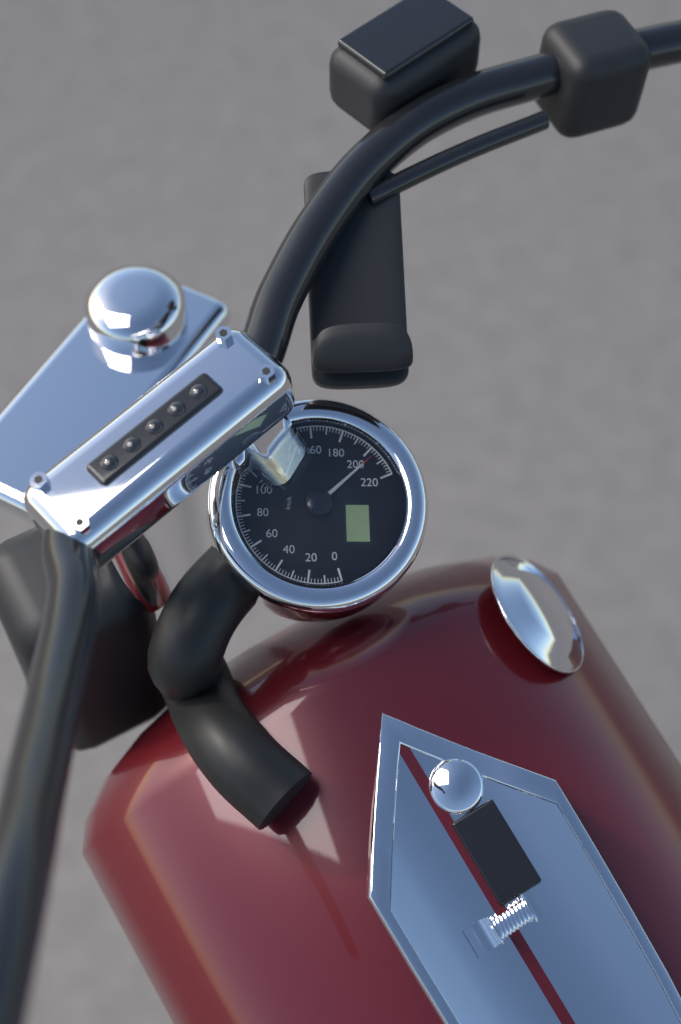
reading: 204 km/h
